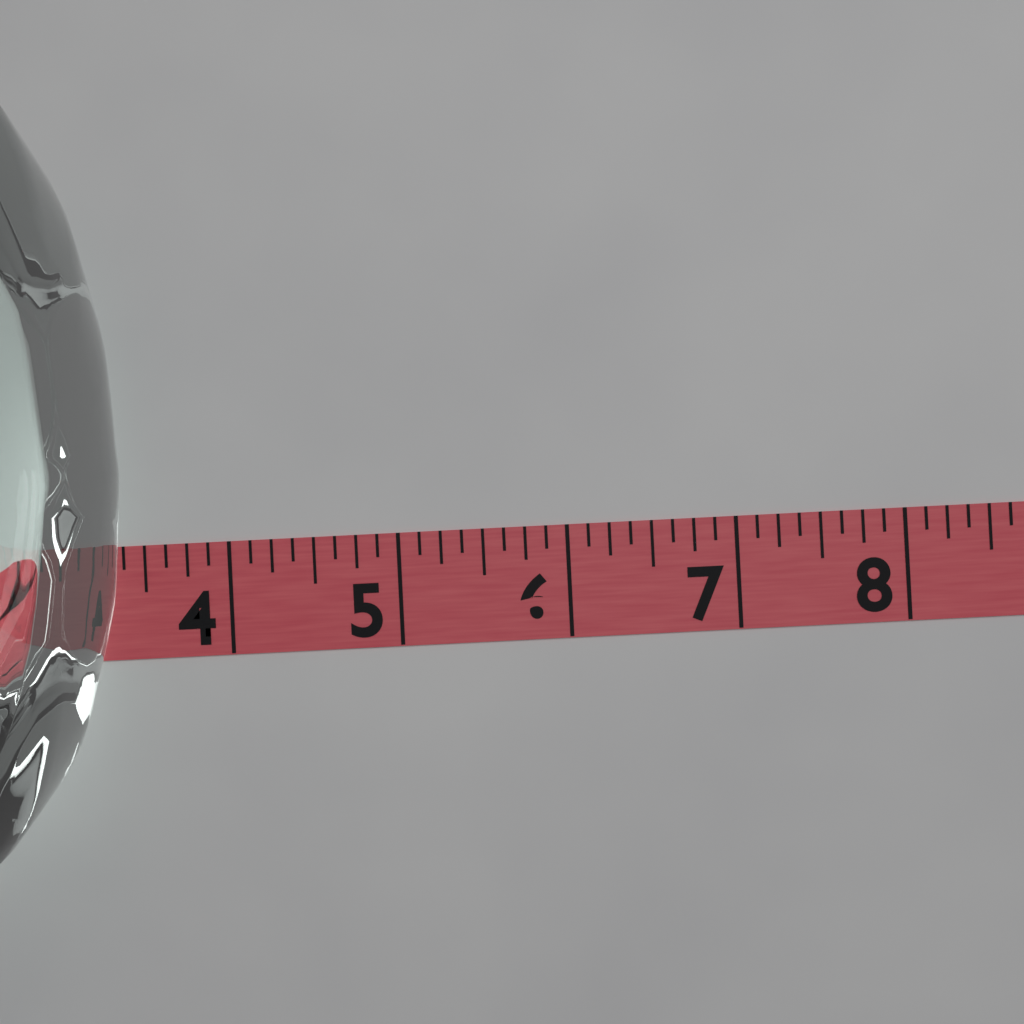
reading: 3.625 (no unit)
